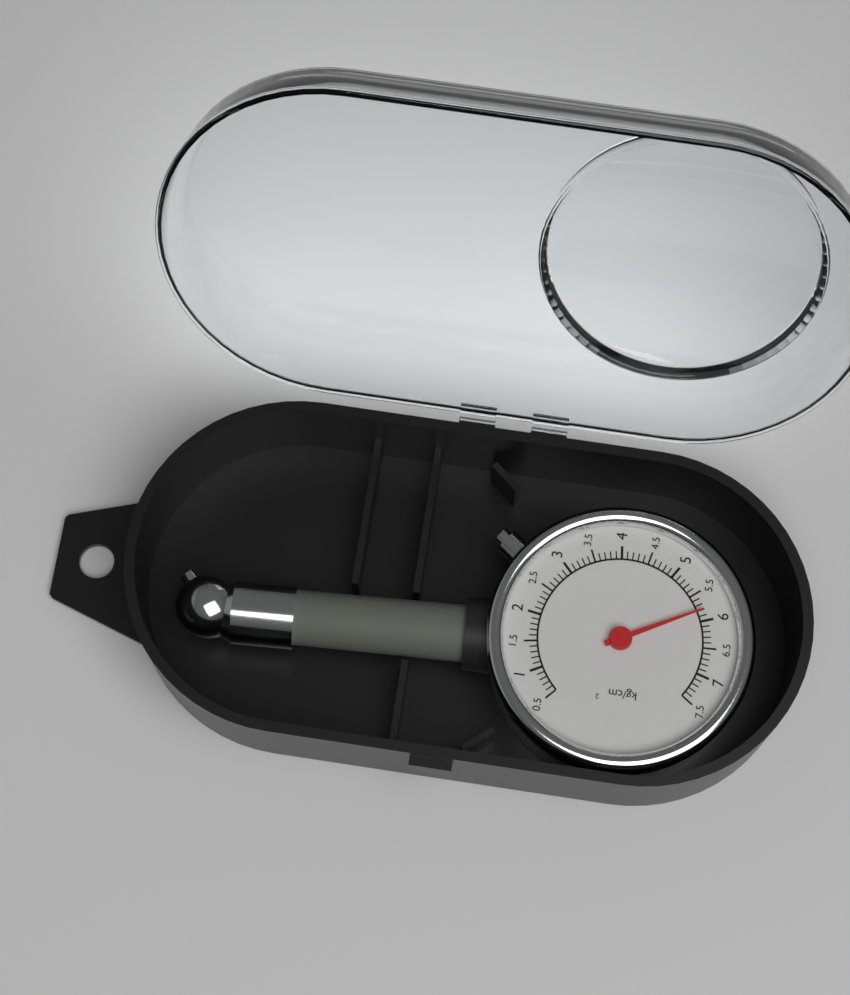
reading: 5.8 kg/cm²
